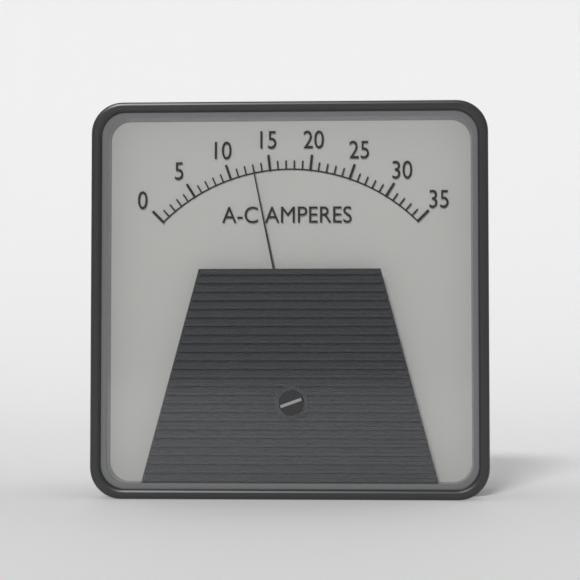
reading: 13 A
